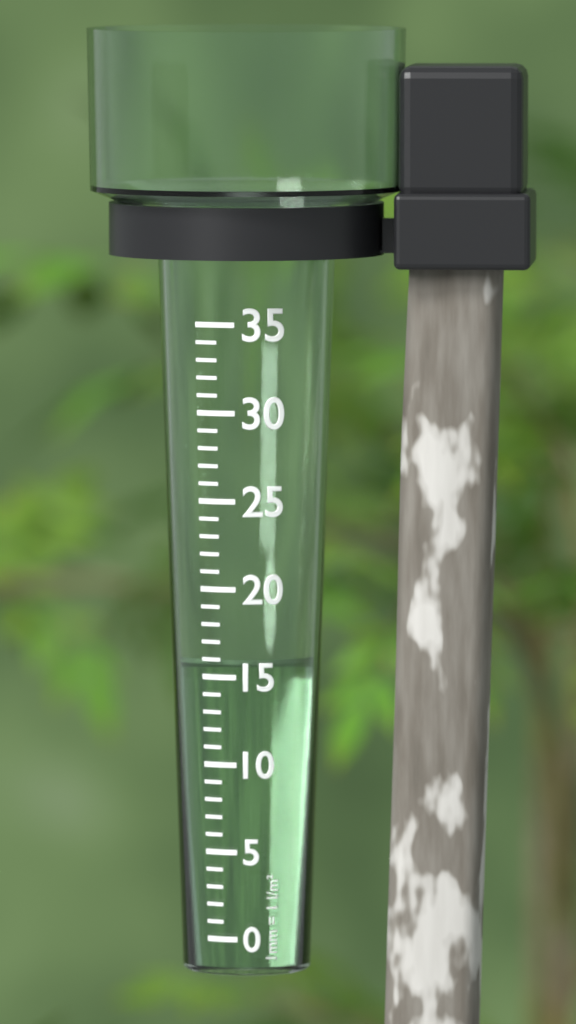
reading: 16 mm
